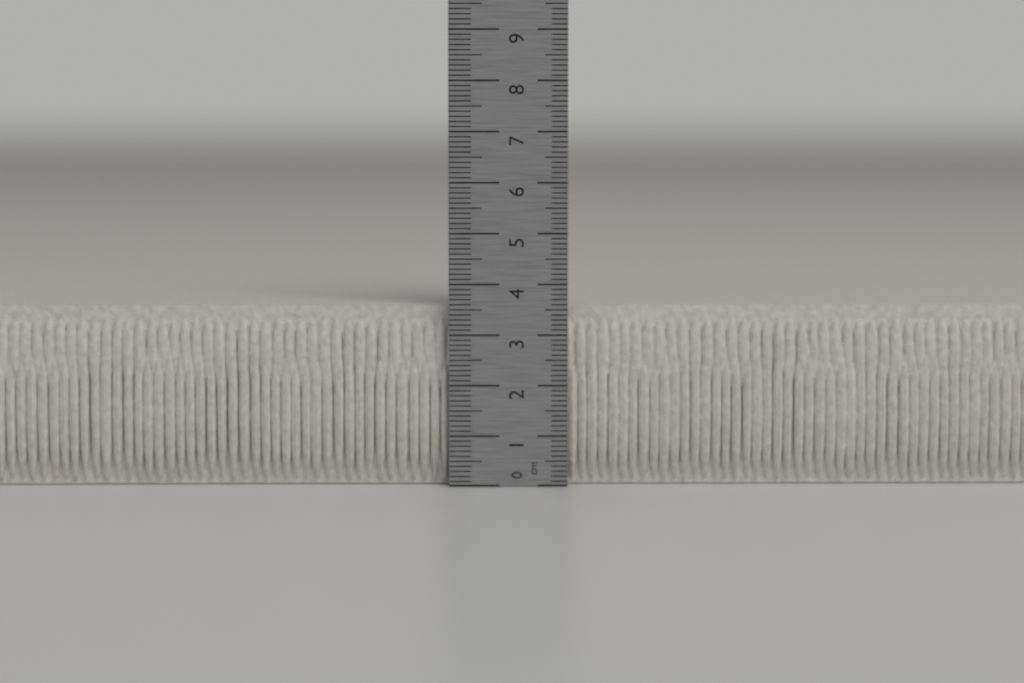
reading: 3.6 cm
